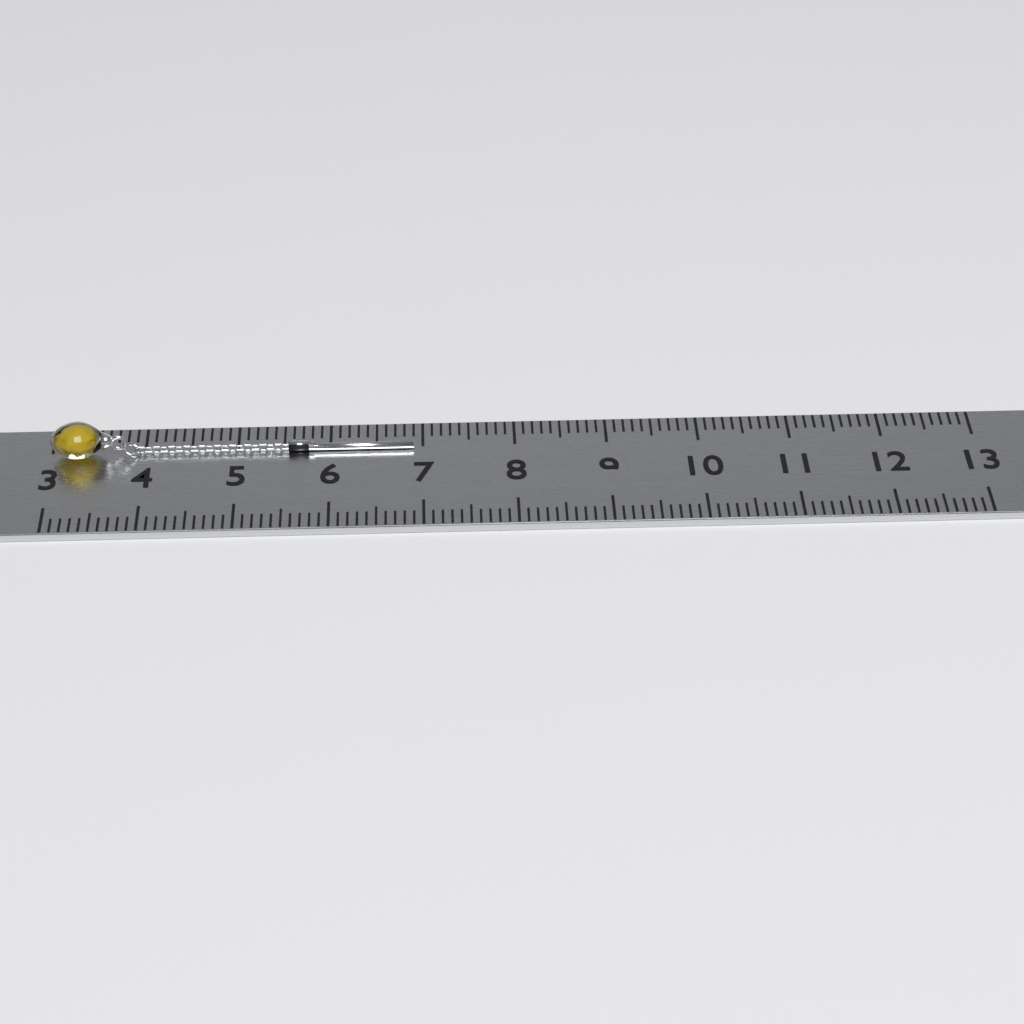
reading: 6.9 (no unit)
